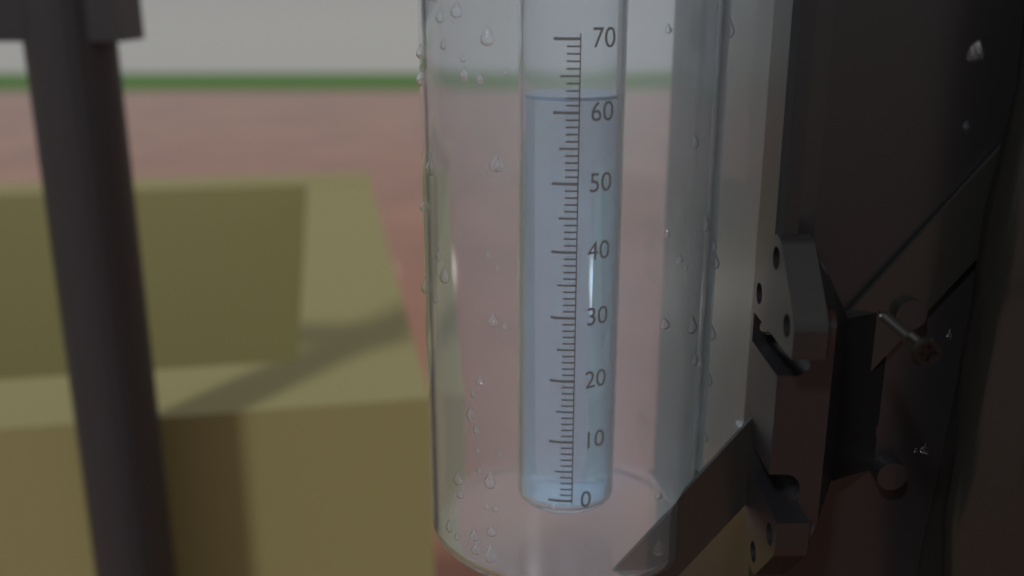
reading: 62 (no unit)
